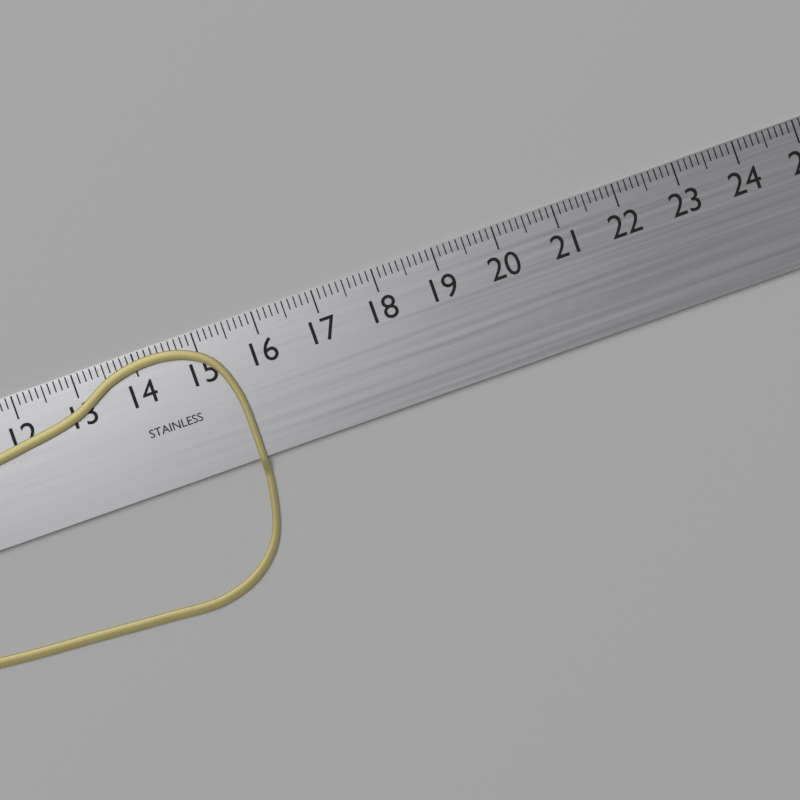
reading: 15.5 cm
